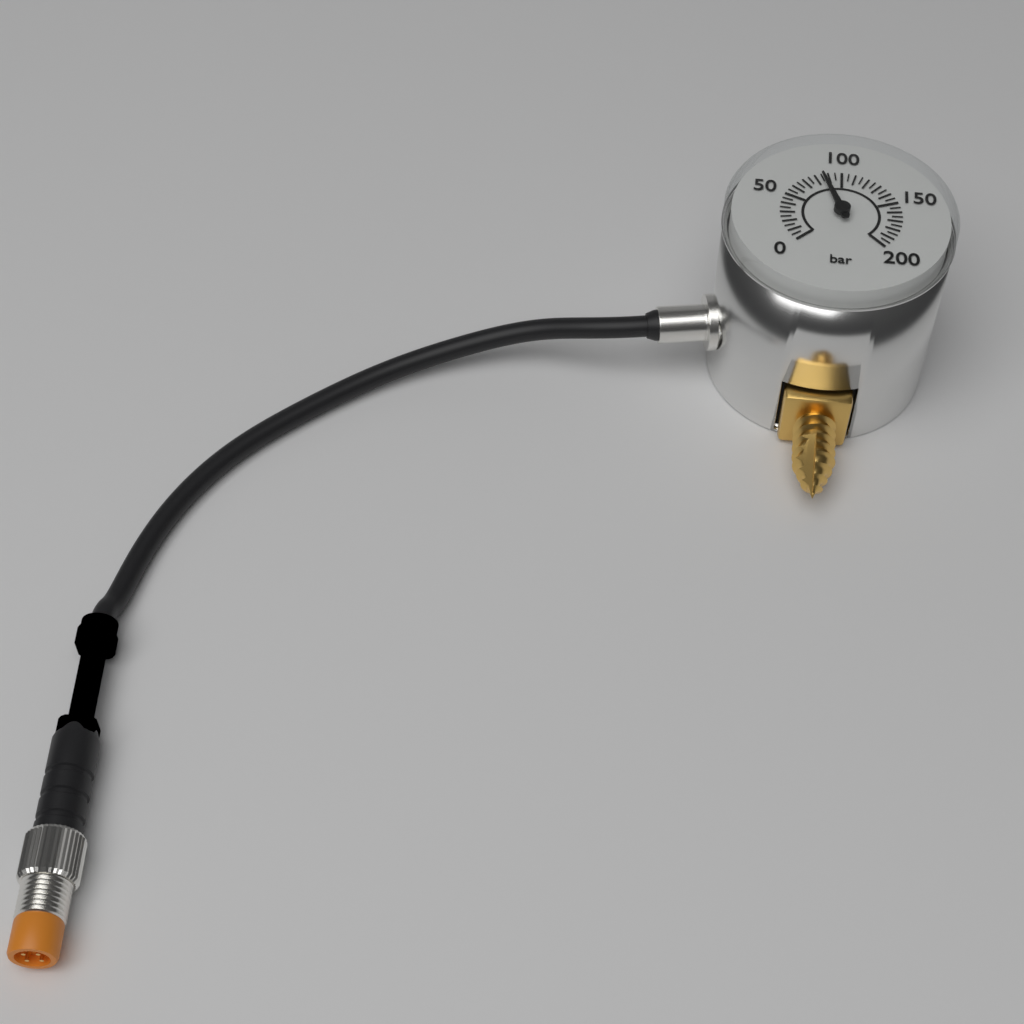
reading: 85 bar
